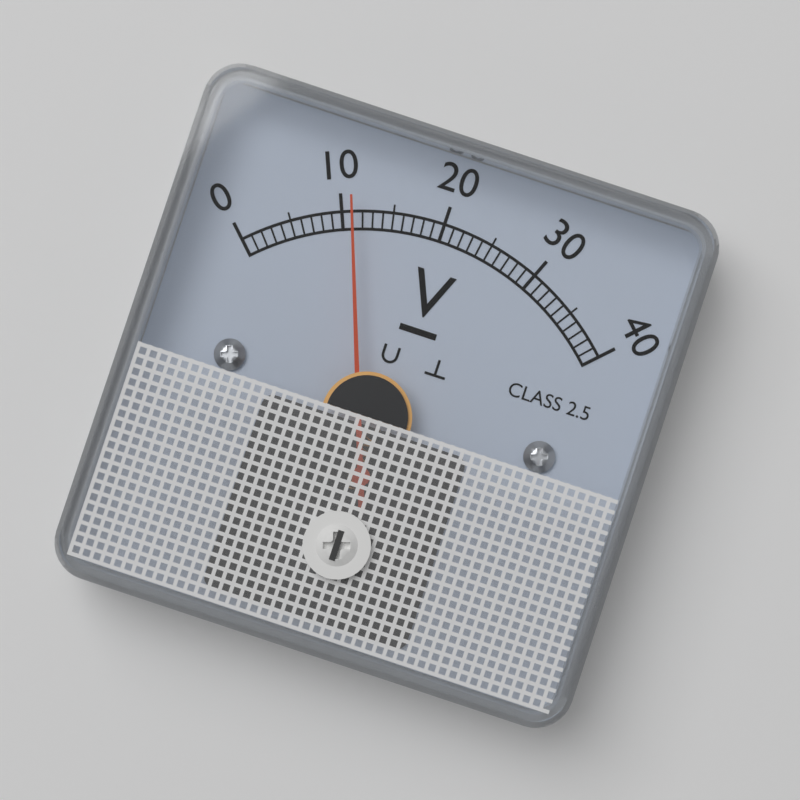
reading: 11 V
